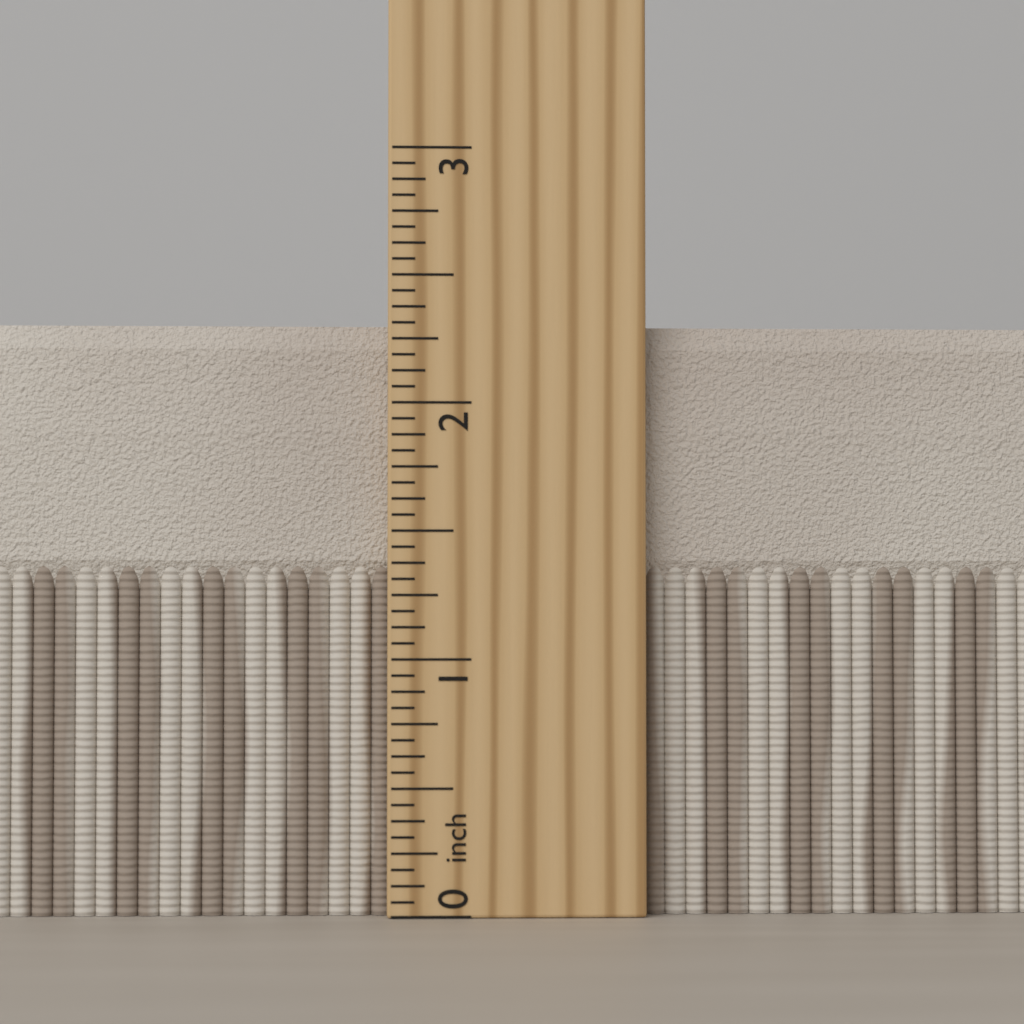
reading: 2.3125 inch
